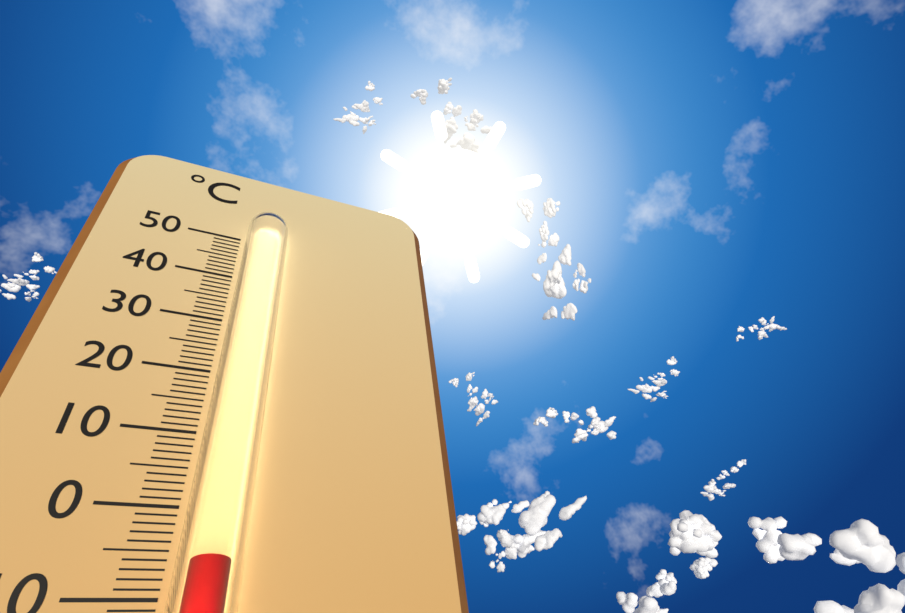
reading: -7 °C
